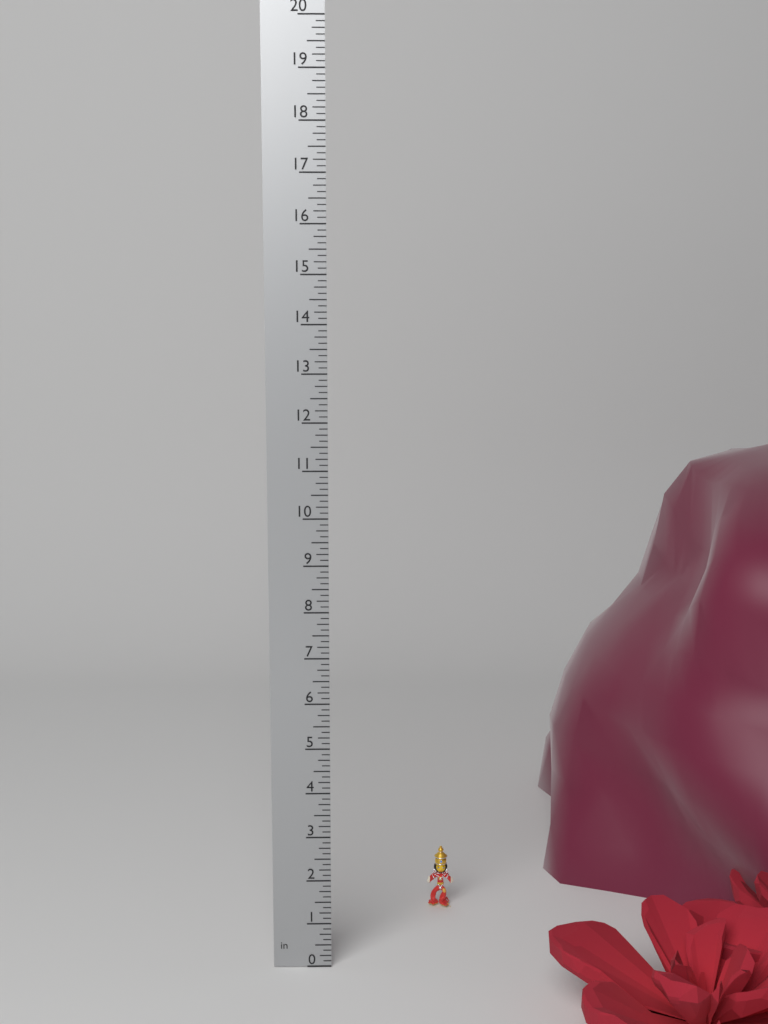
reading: 1.500 in
